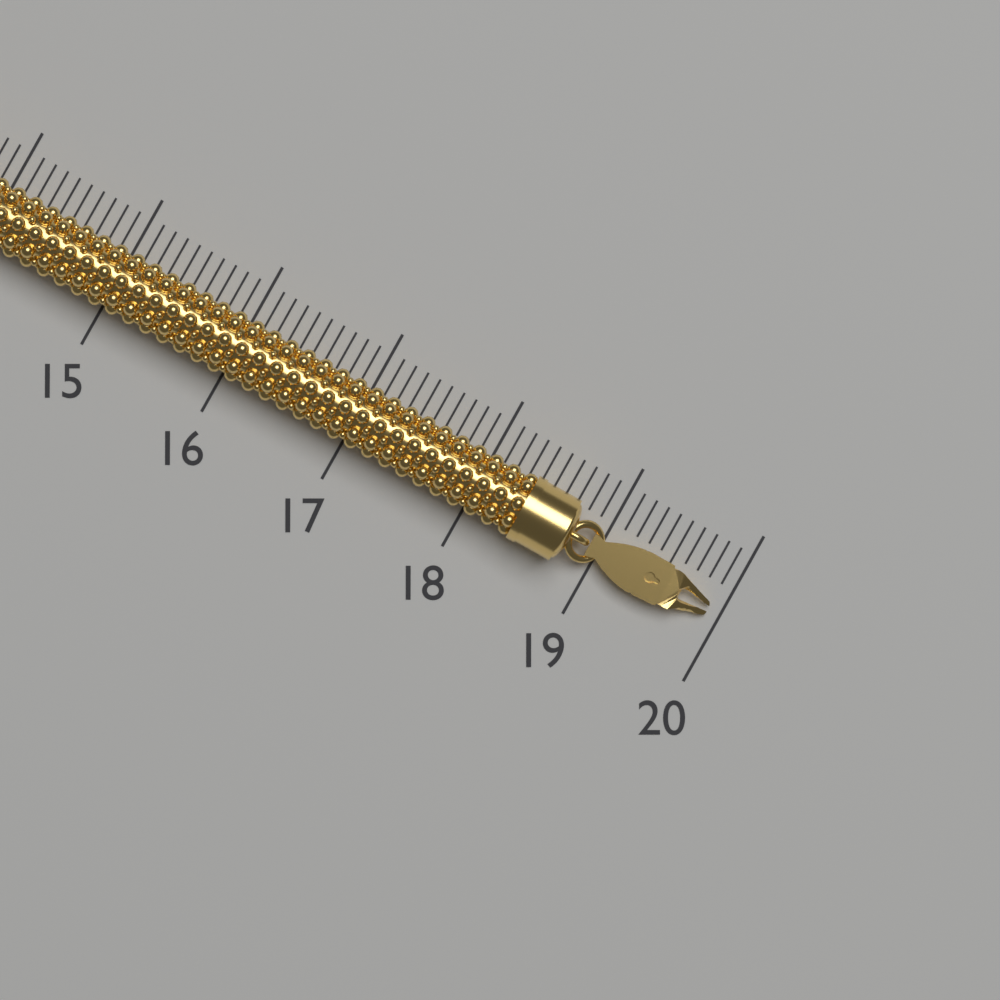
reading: 19.9 (no unit)
